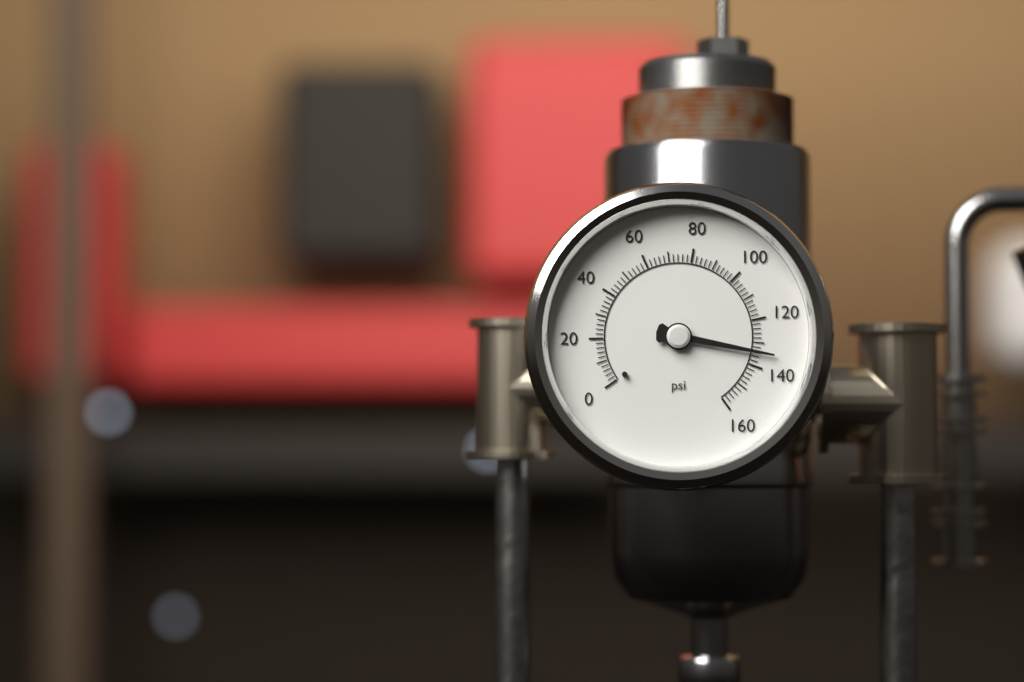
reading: 134 psi
